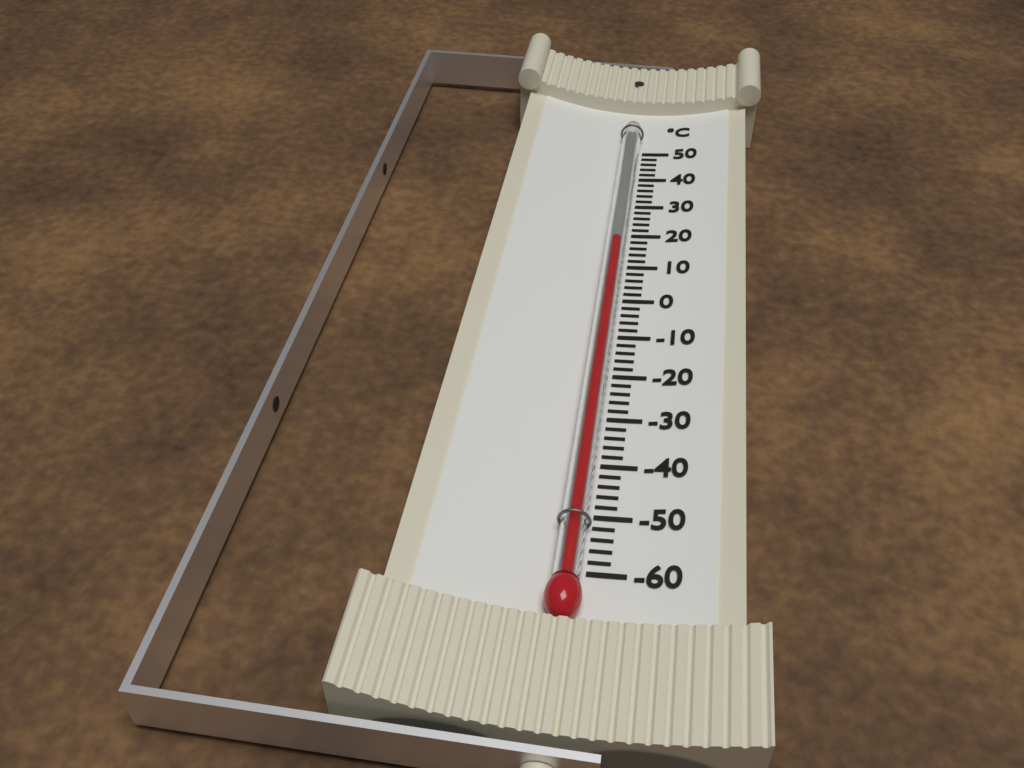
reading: 16 °C
